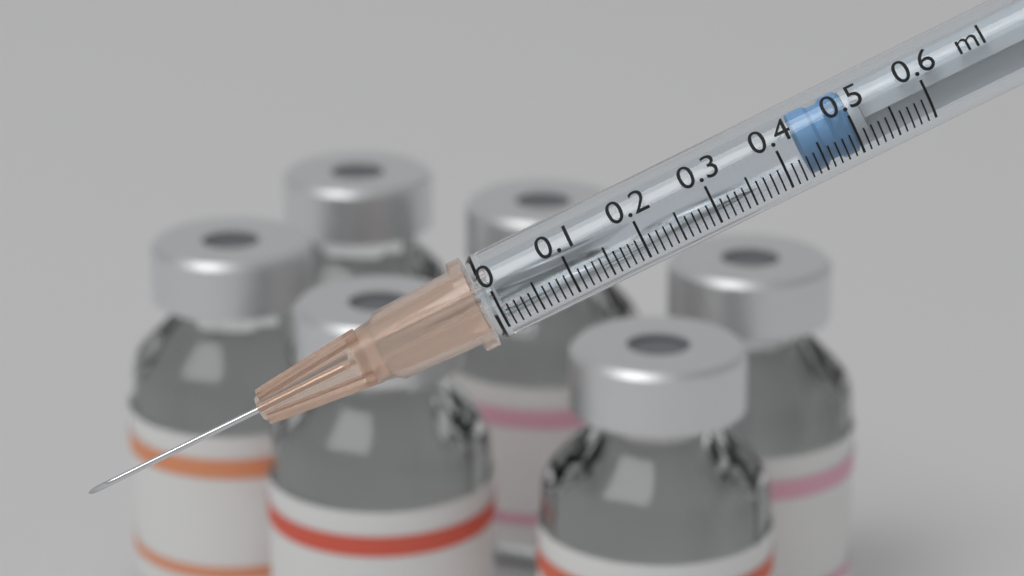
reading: 0.43 ml
